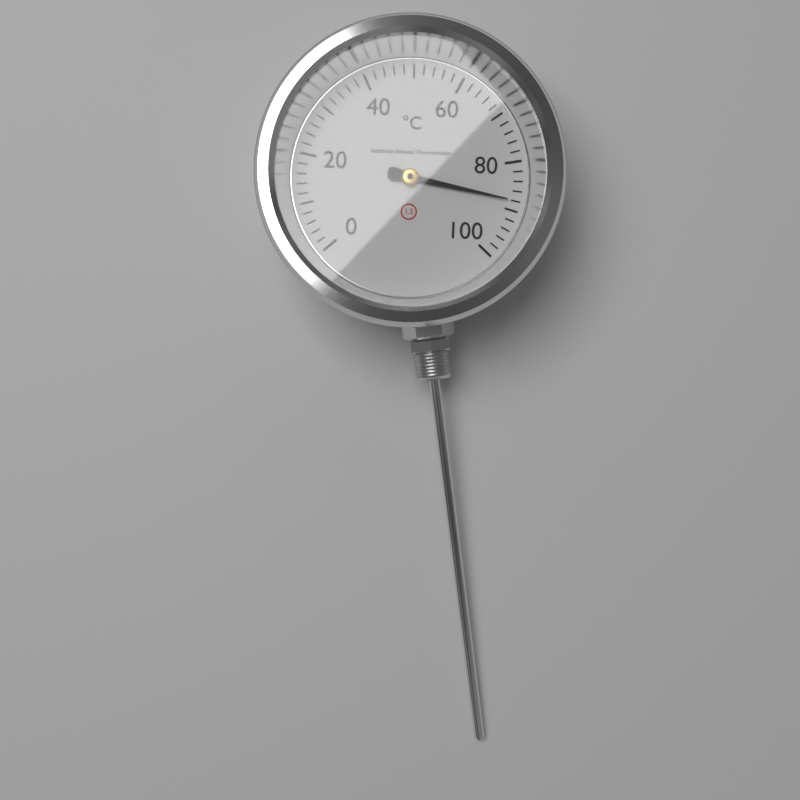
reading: 88 °C
